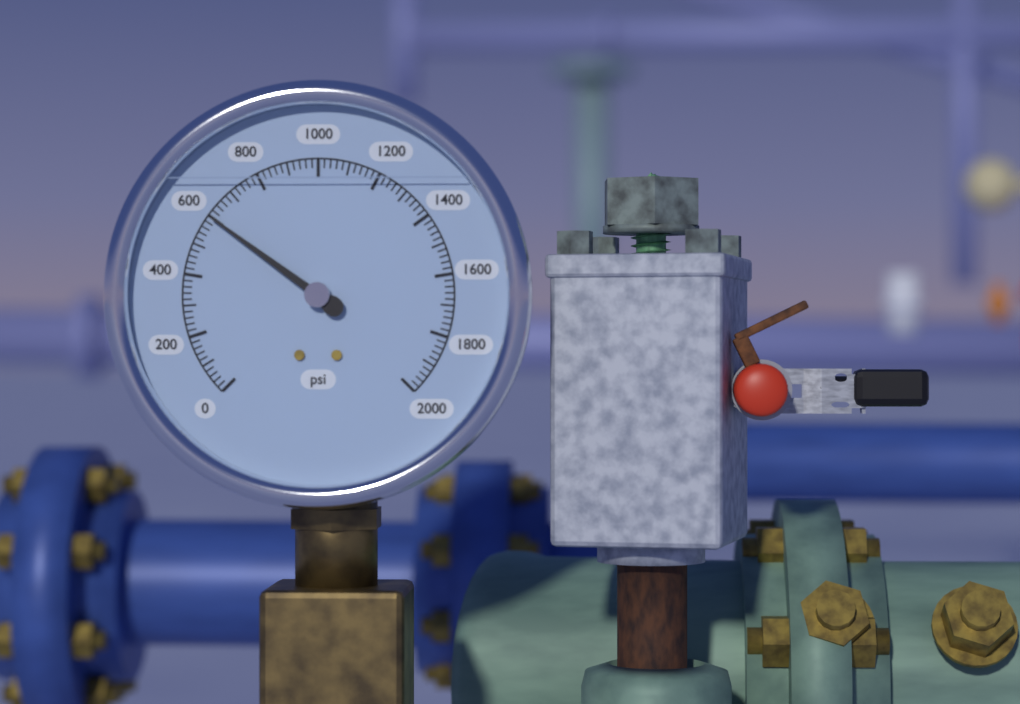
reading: 600 psi
